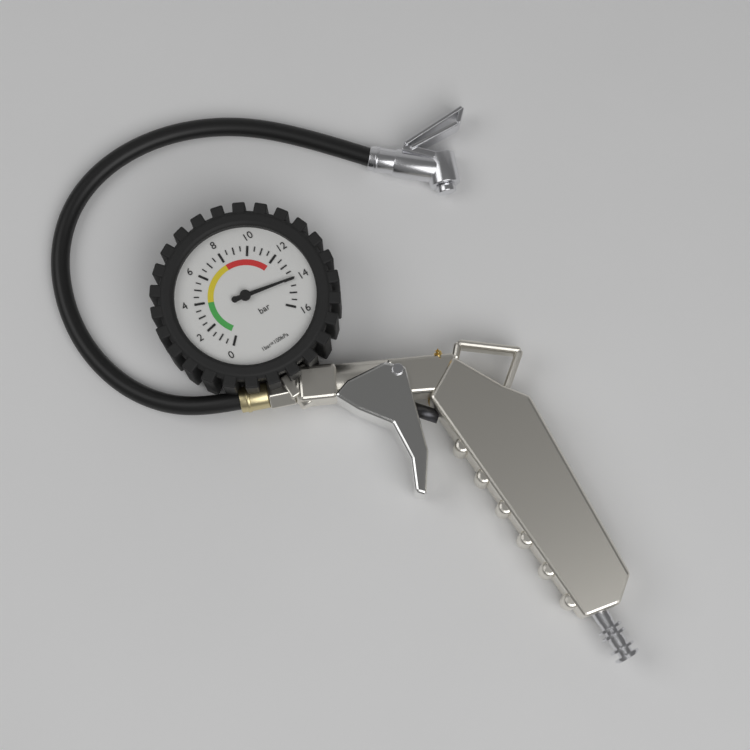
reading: 14.0 bar
